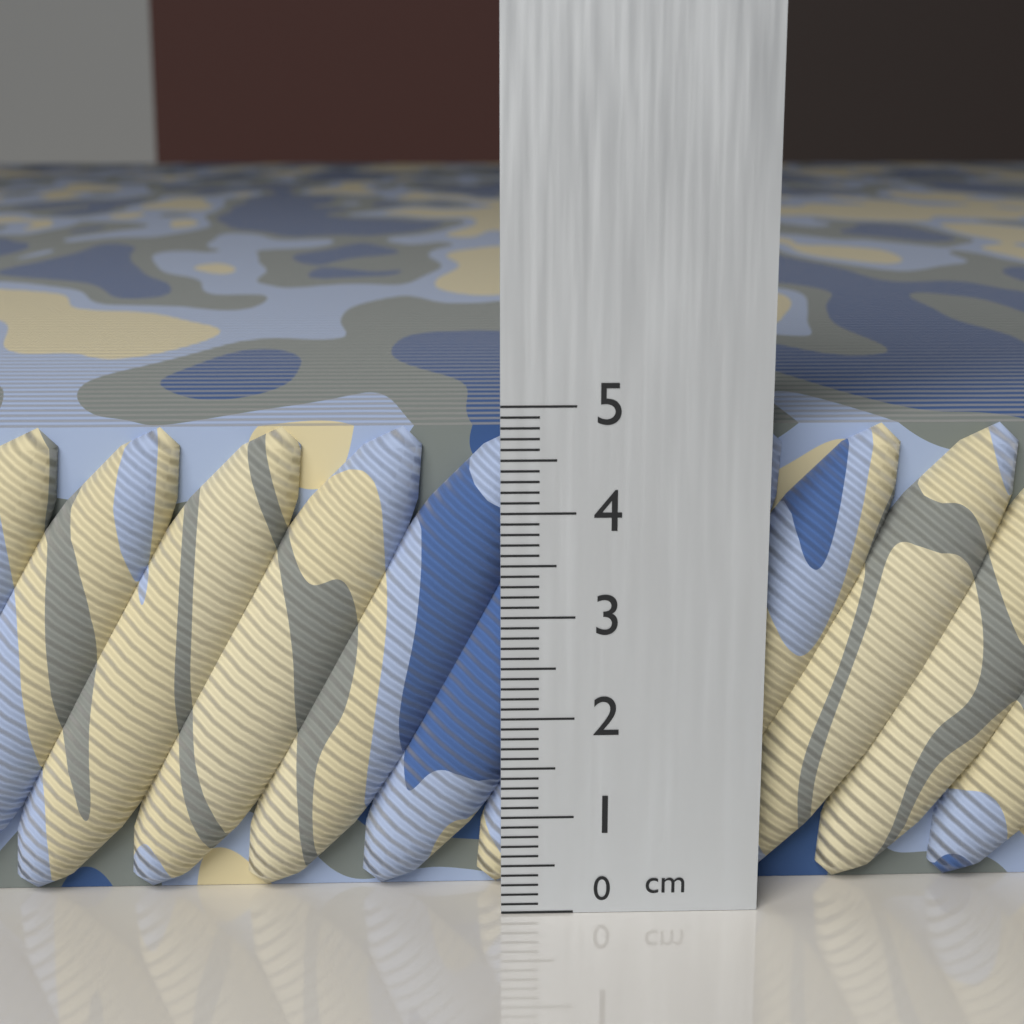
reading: 4.7 cm
